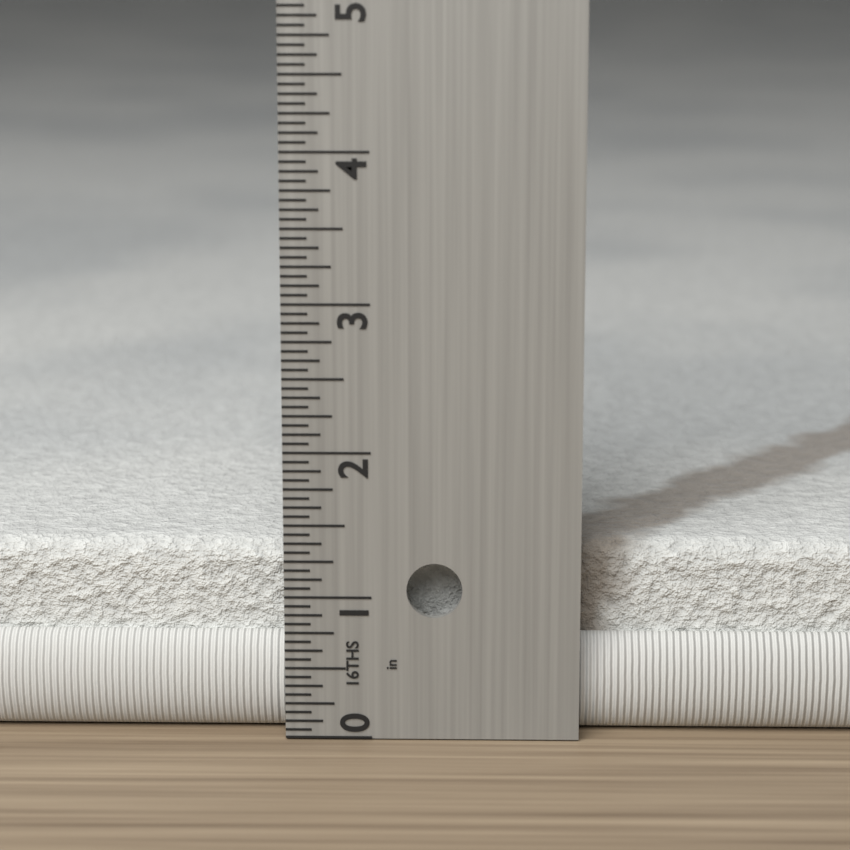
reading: 1.3125 in
